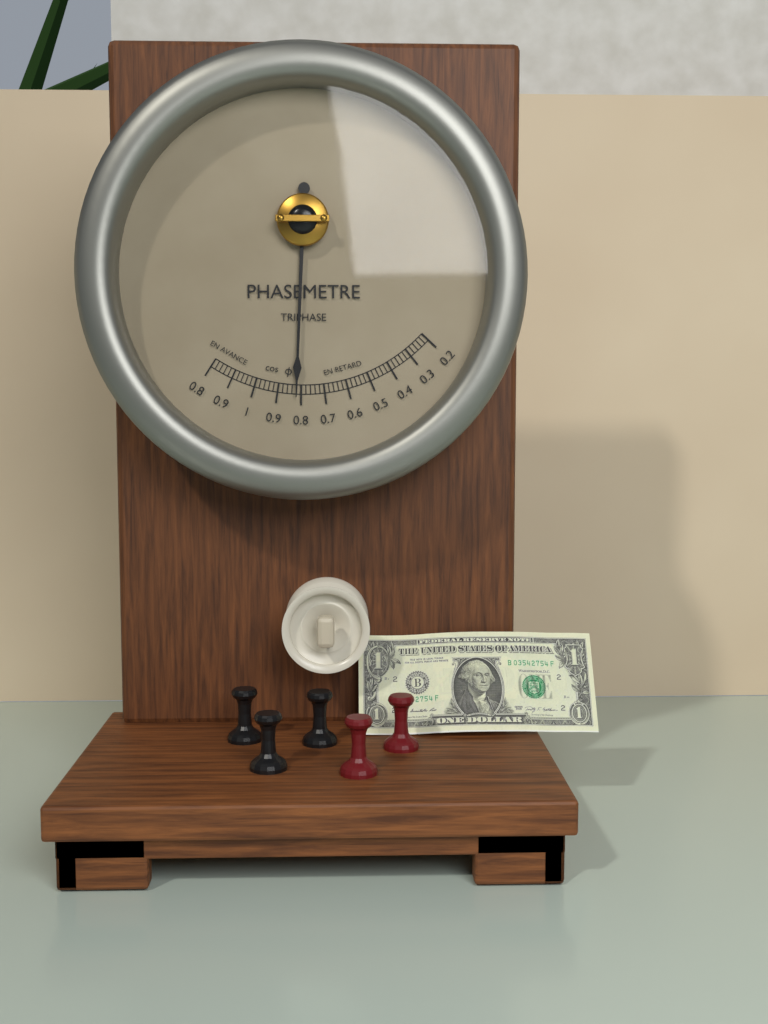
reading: 0.82 cos φ
